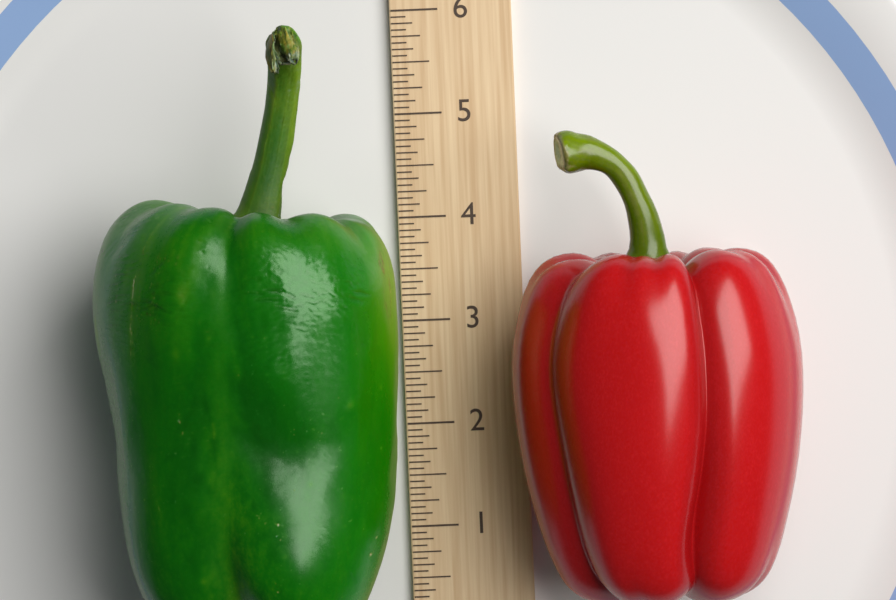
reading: 5.8125 (no unit)
